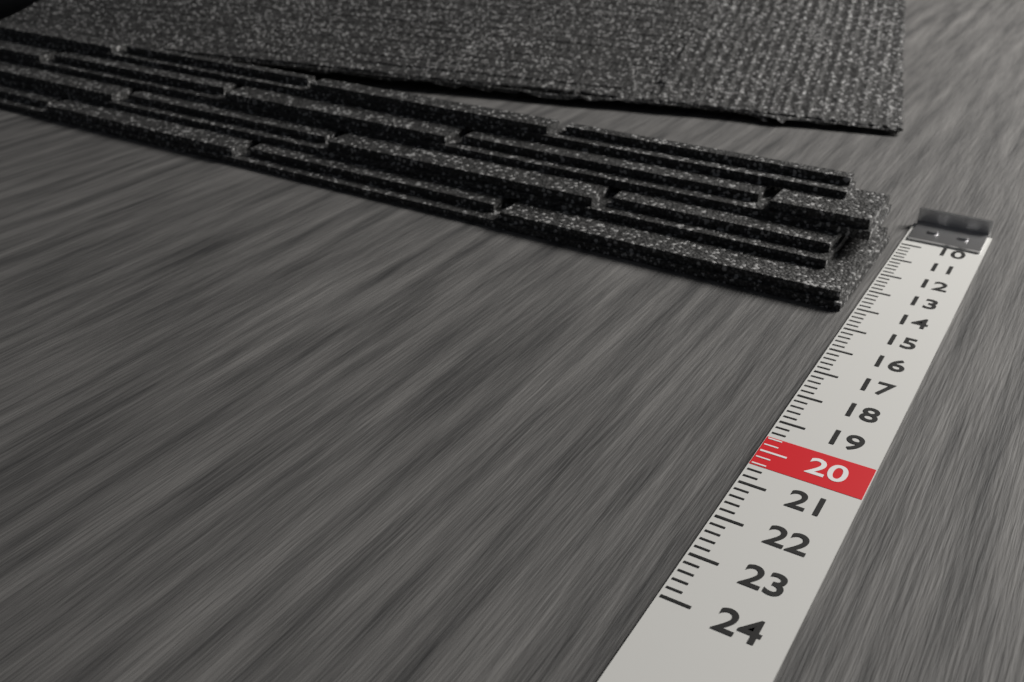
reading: 14.2 (no unit)
